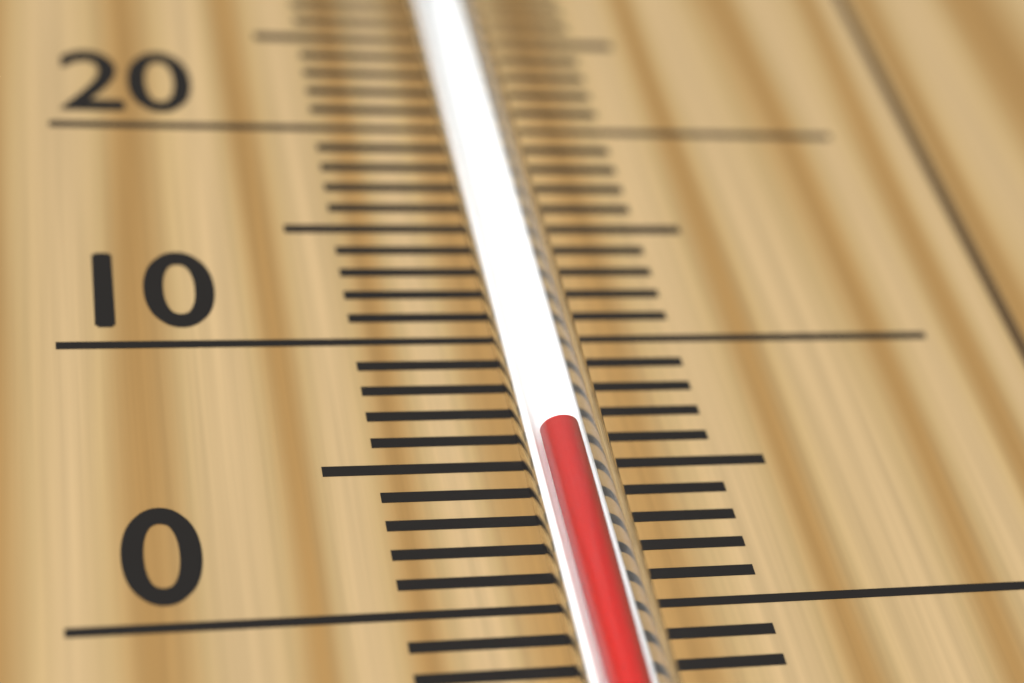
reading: 5 °C
